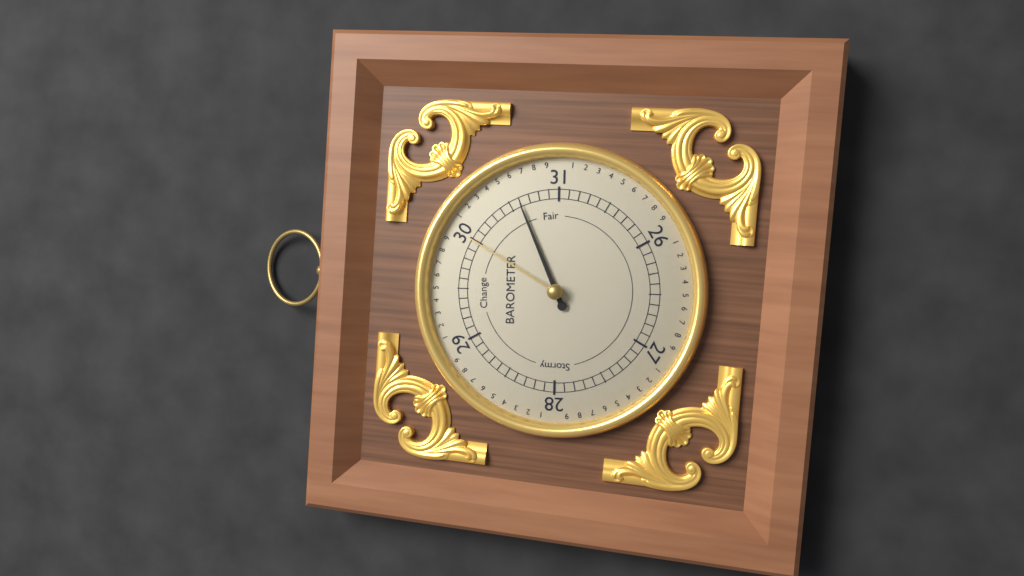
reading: 30.6 (no unit)
